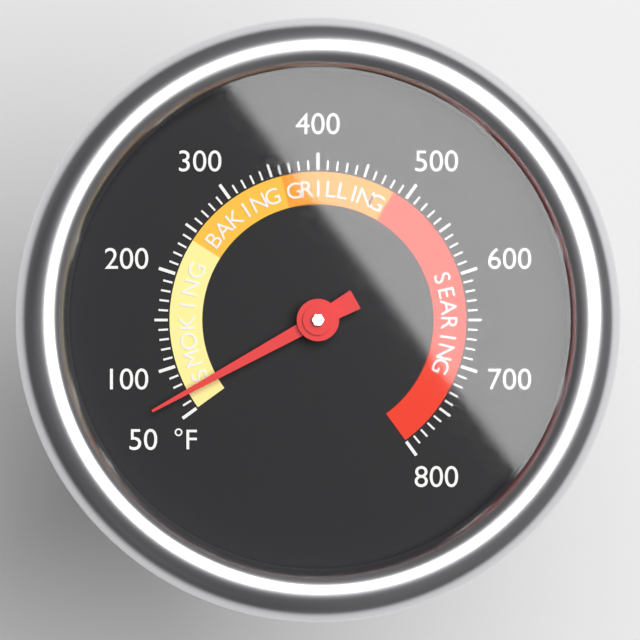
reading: 70 °F
